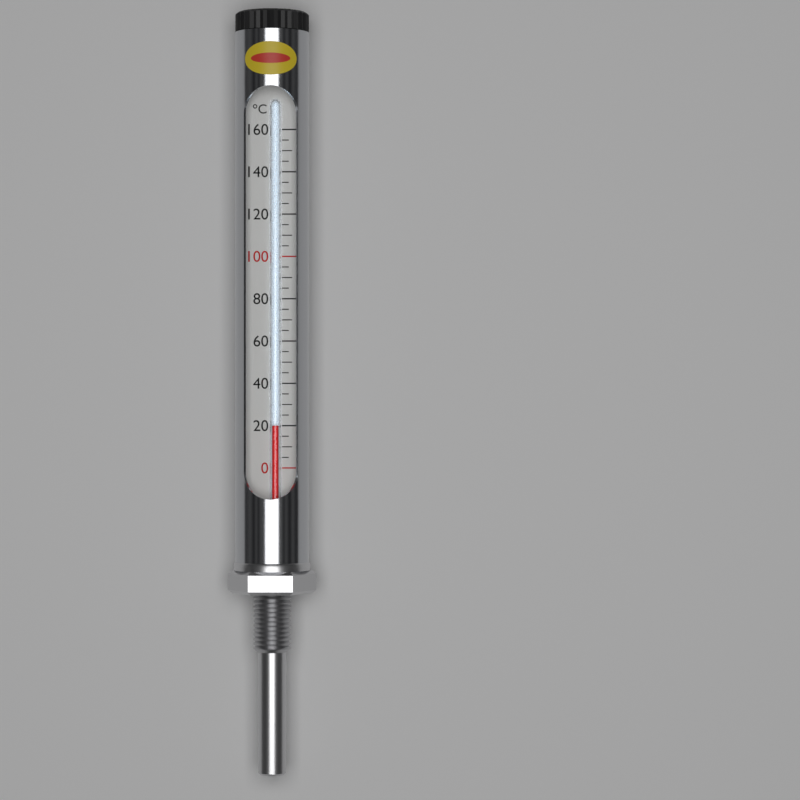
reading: 20 °C
